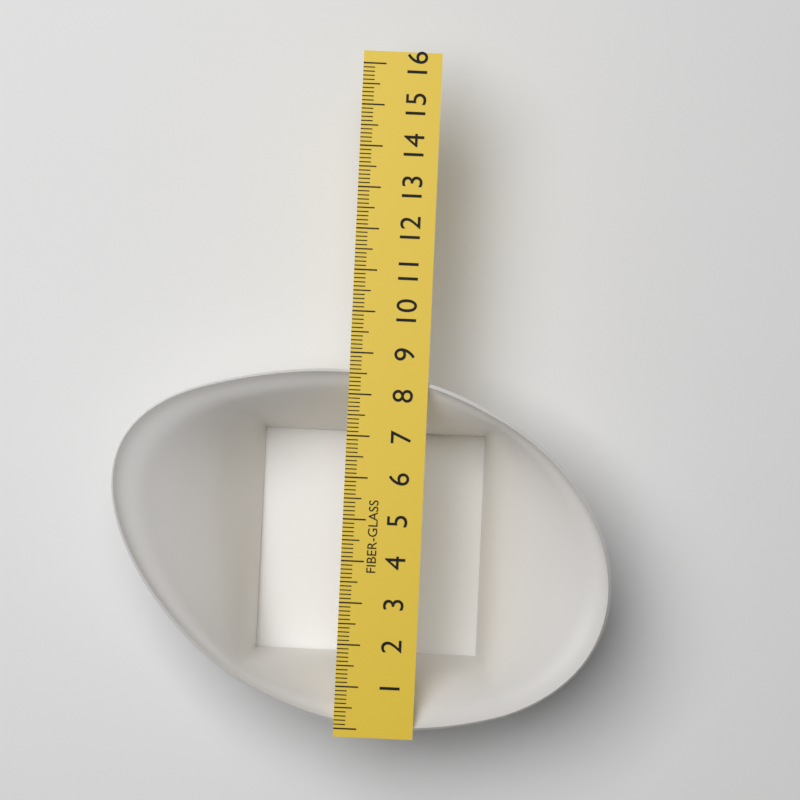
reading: 8.6 (no unit)
